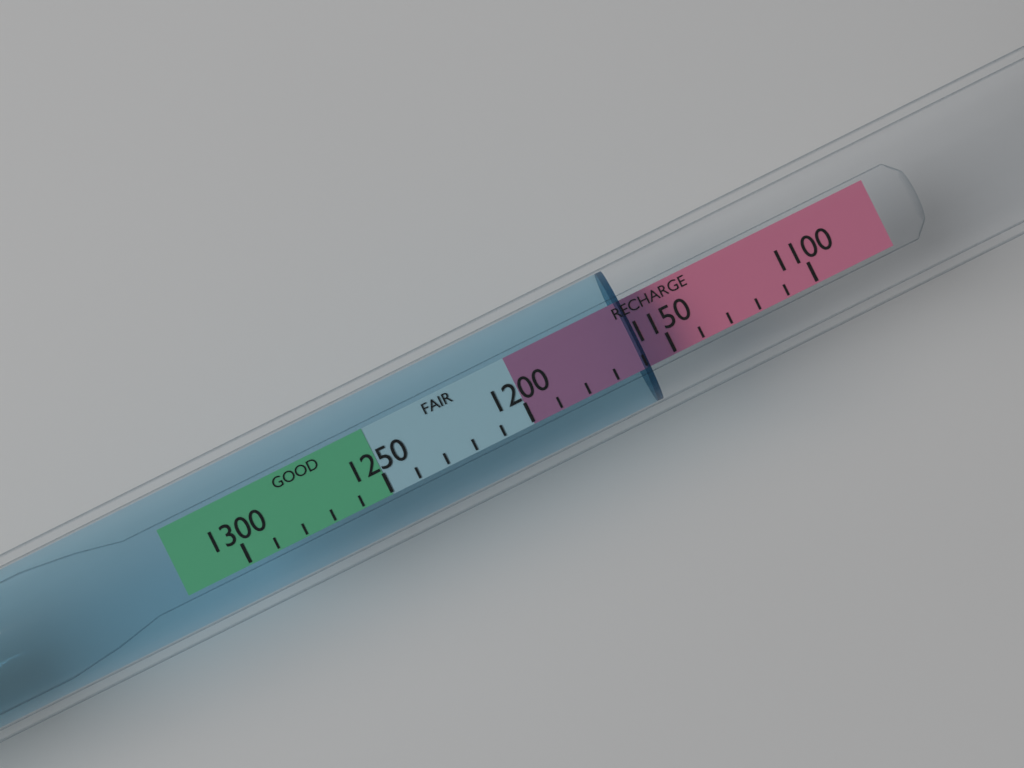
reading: 1160 (no unit)
